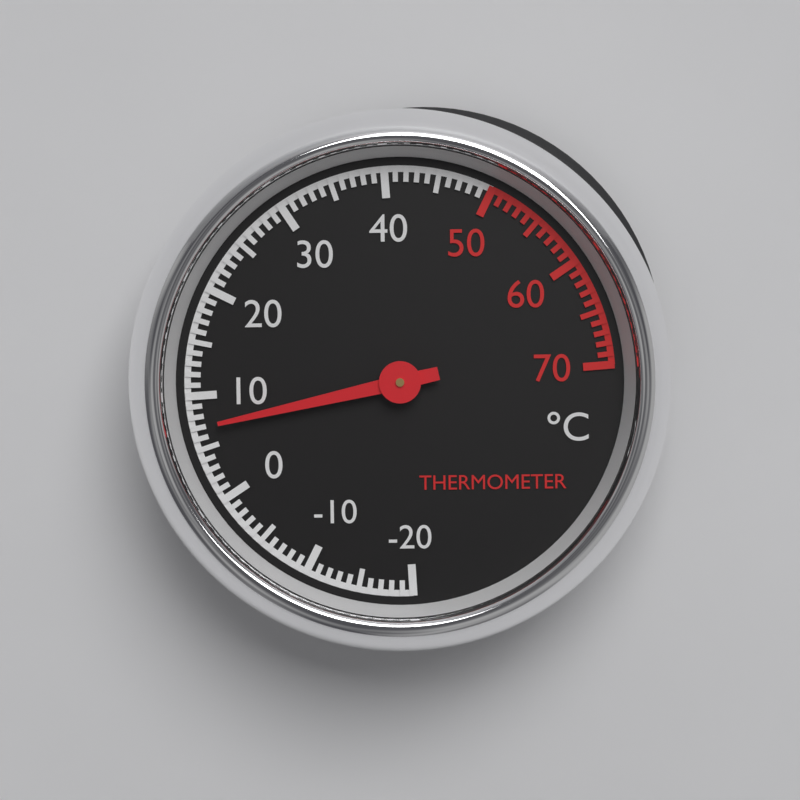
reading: 7 °C
